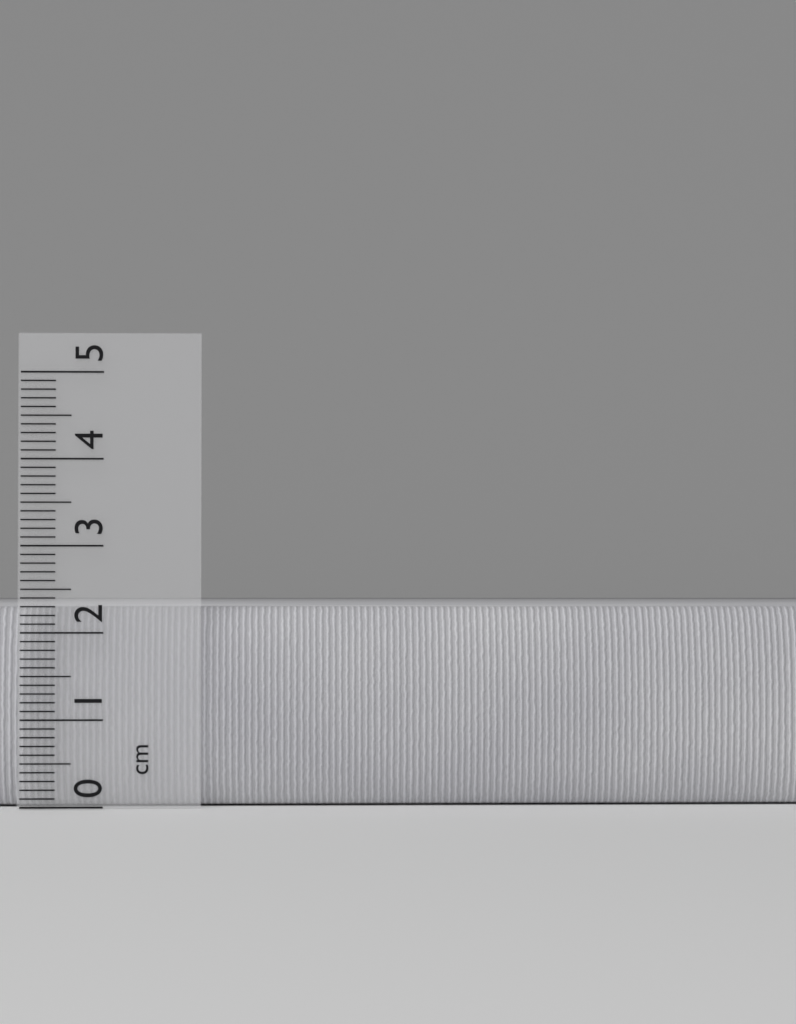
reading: 2.3 cm
